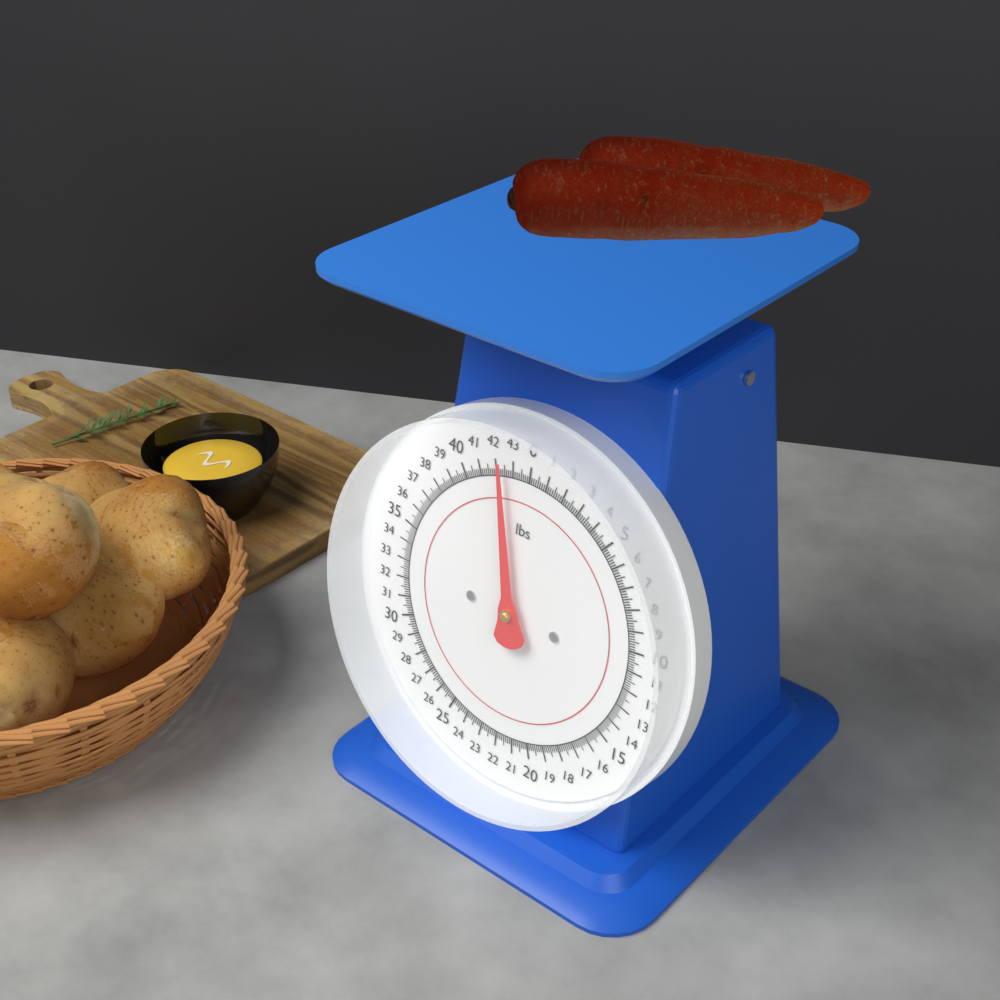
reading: 42.375 lbs
